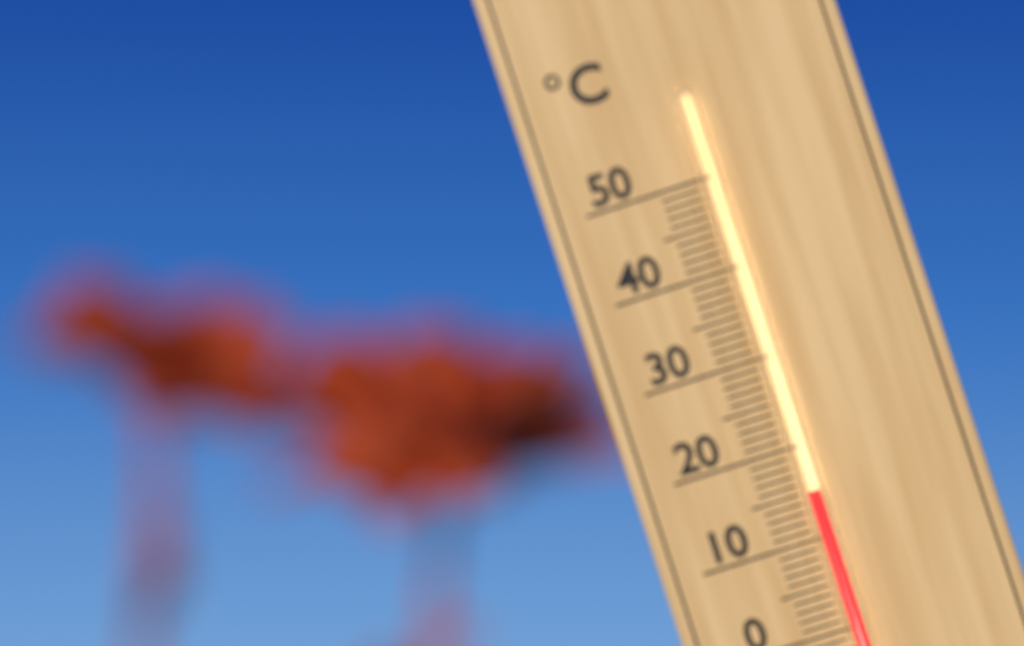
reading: 15 °C
